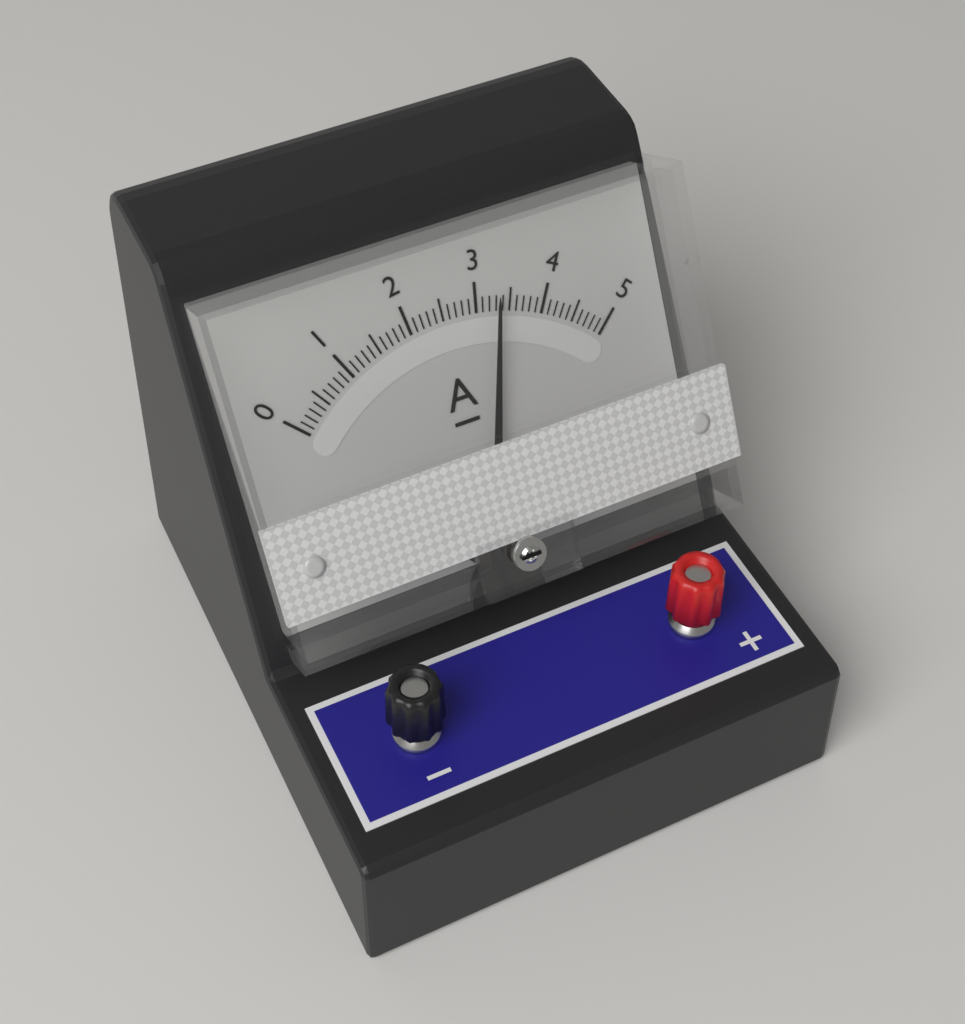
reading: 3.3 A
